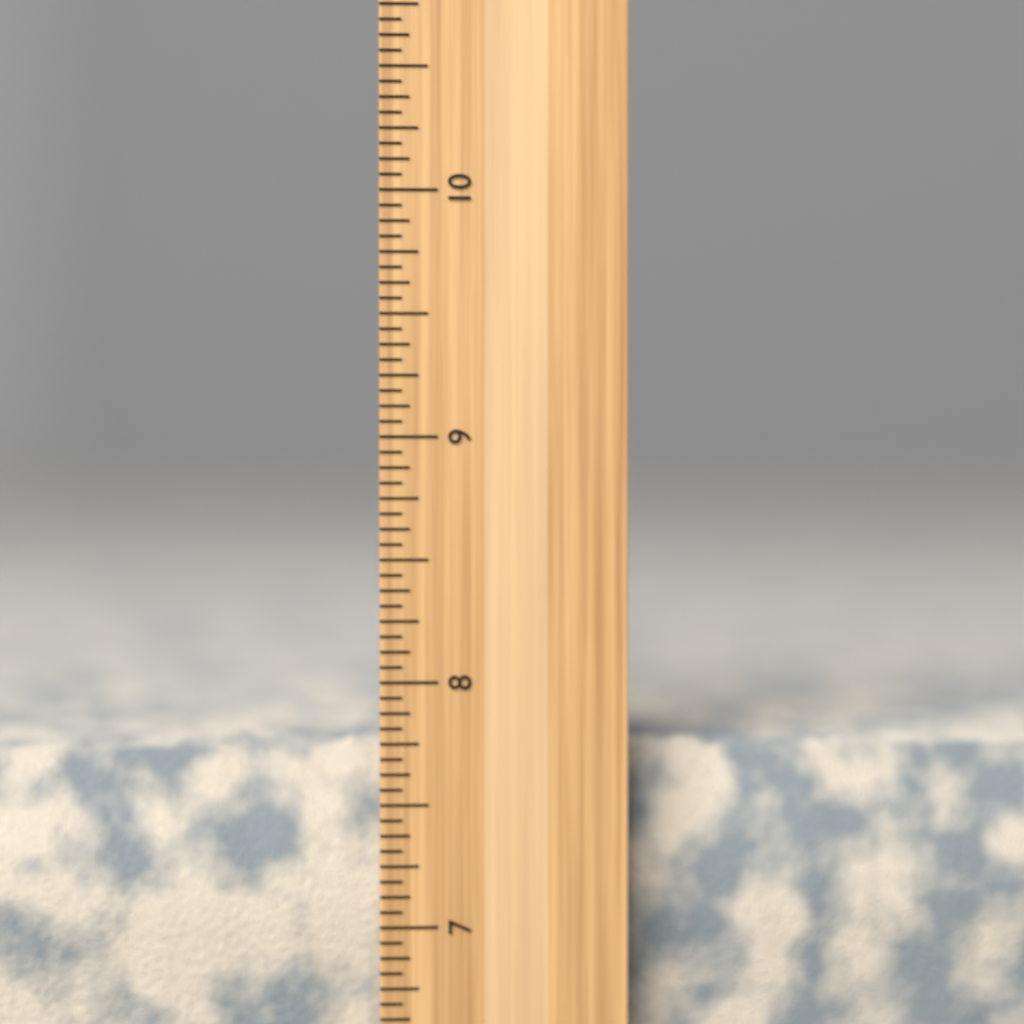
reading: 7.7500 inch
